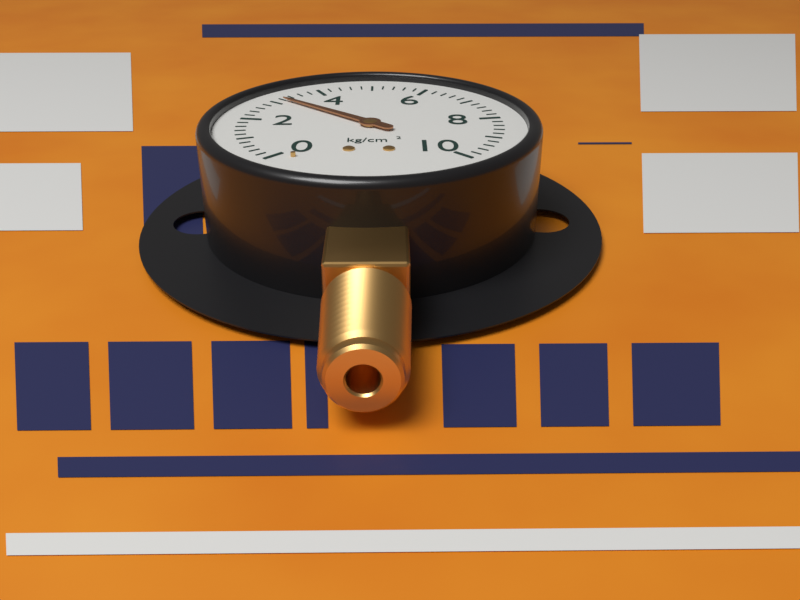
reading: 3.2 kg/cm²
